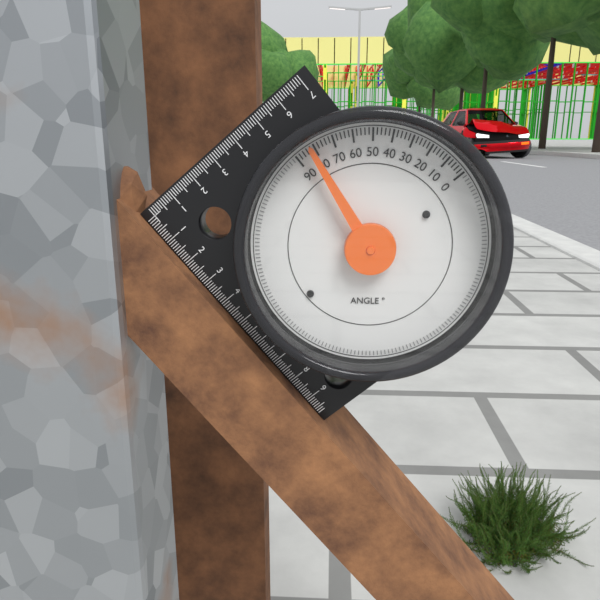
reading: 82 °
